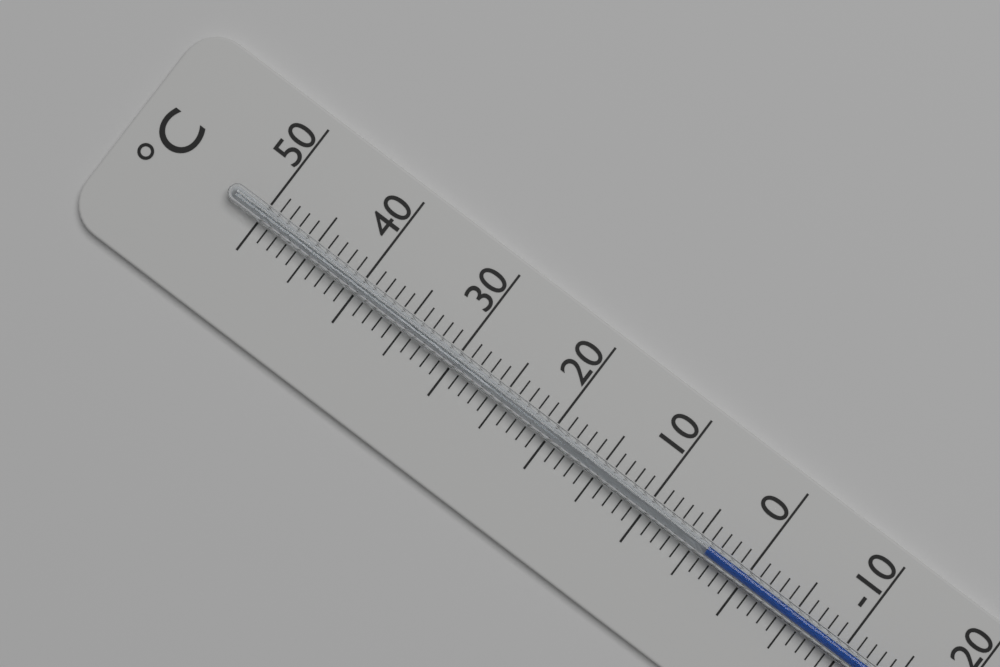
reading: 4 °C
